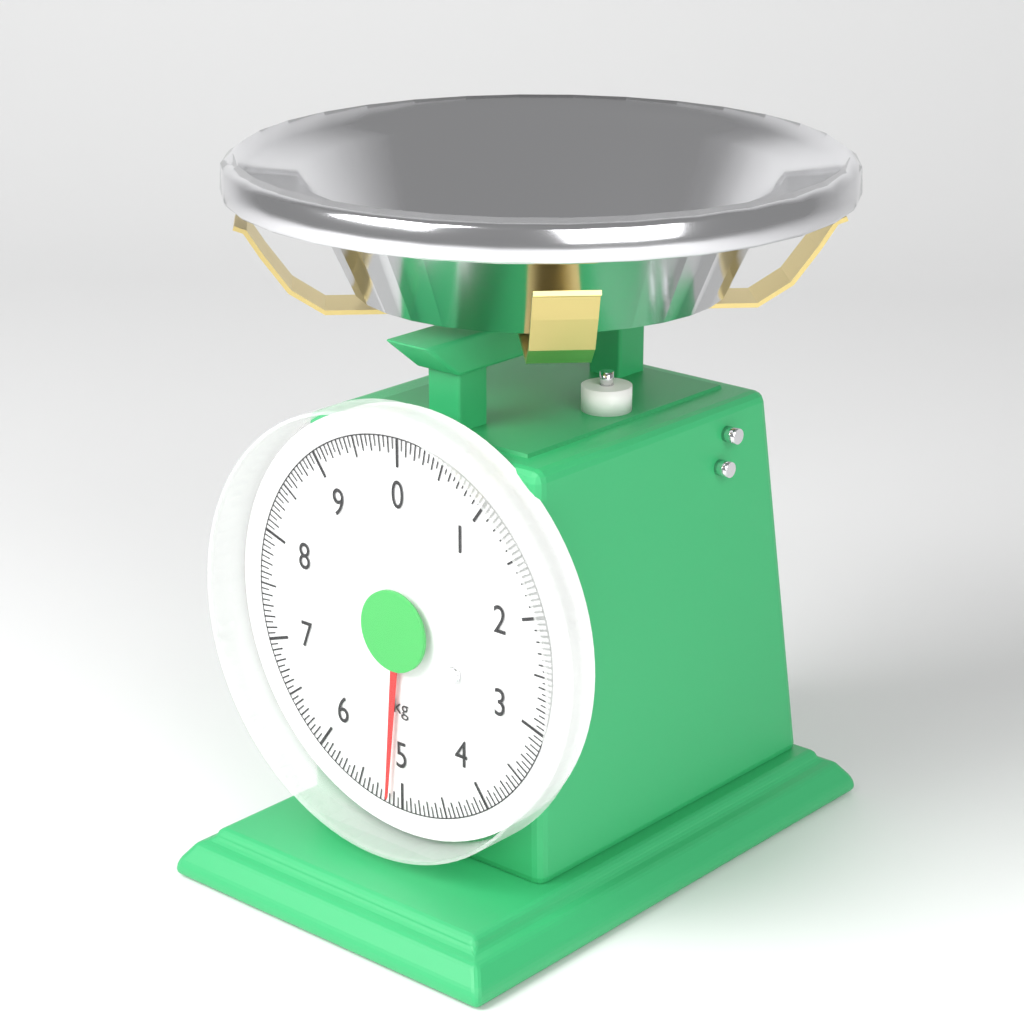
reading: 5.15 kg
